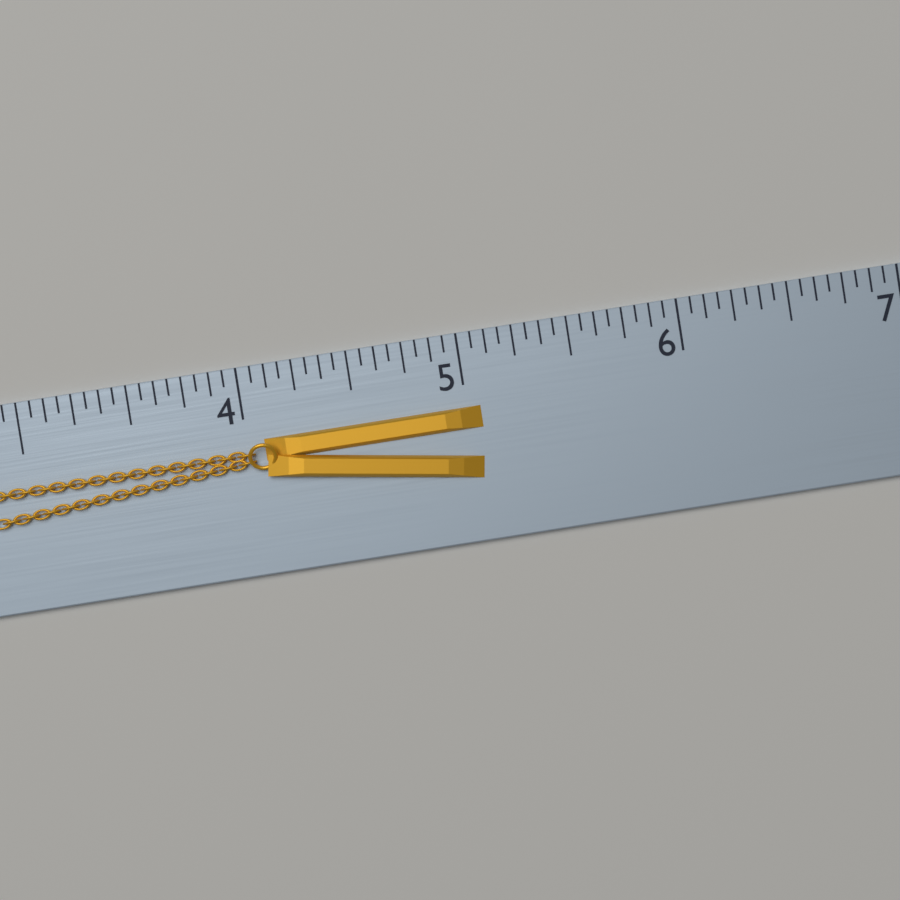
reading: 5.0625 (no unit)
